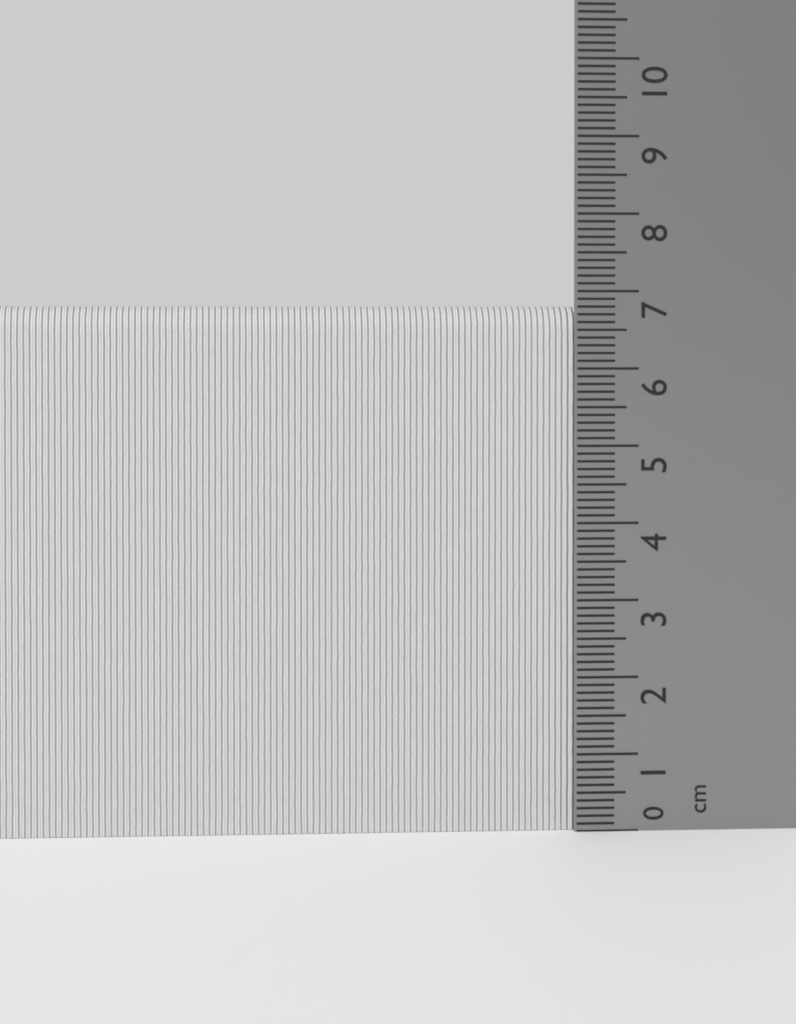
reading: 6.8 cm
